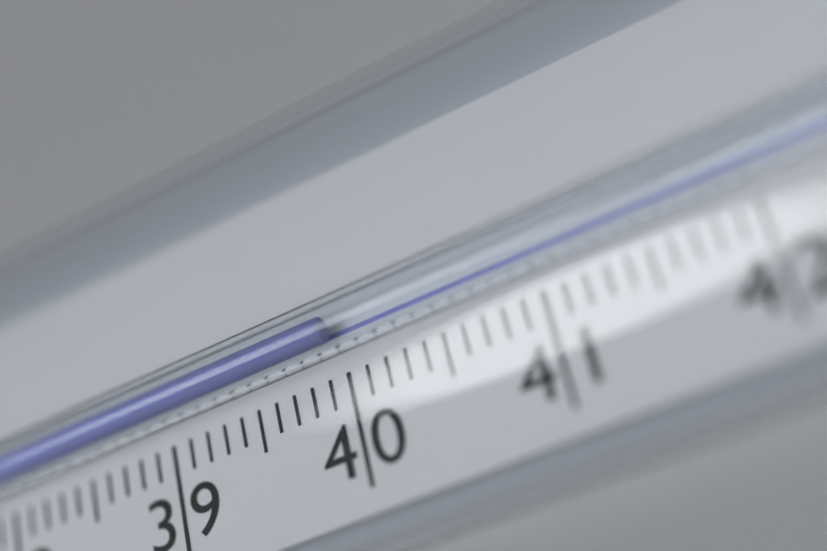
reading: 40.0 °C
